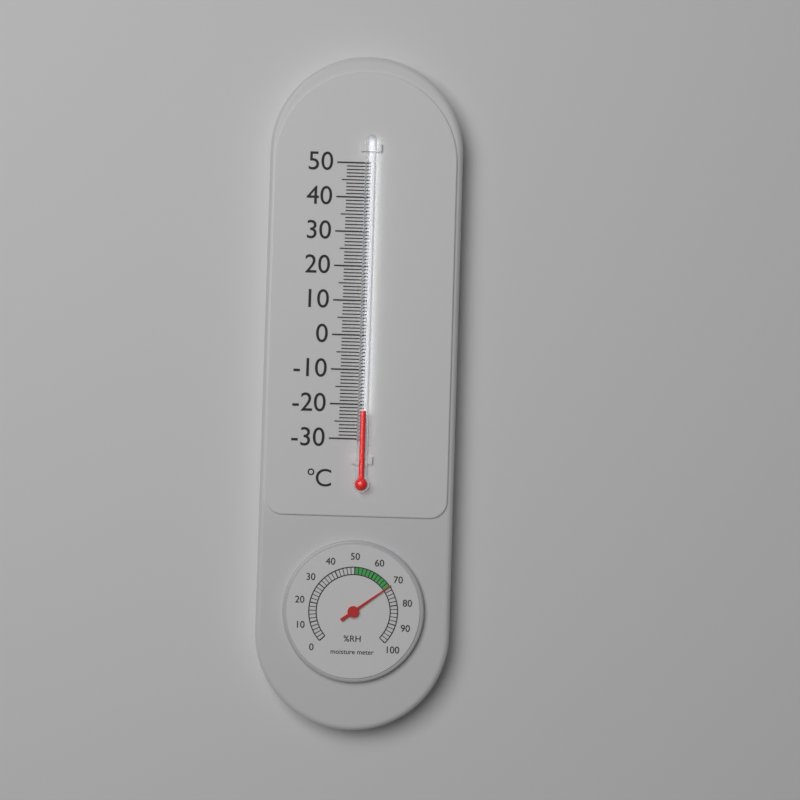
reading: -22 °C
